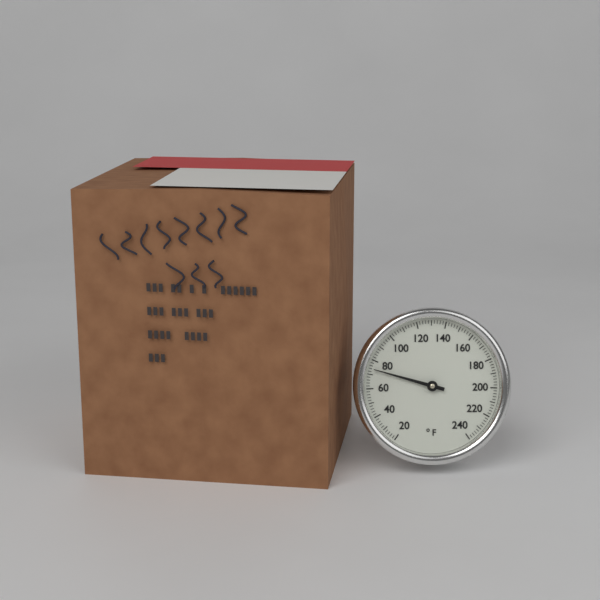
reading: 74 °F
